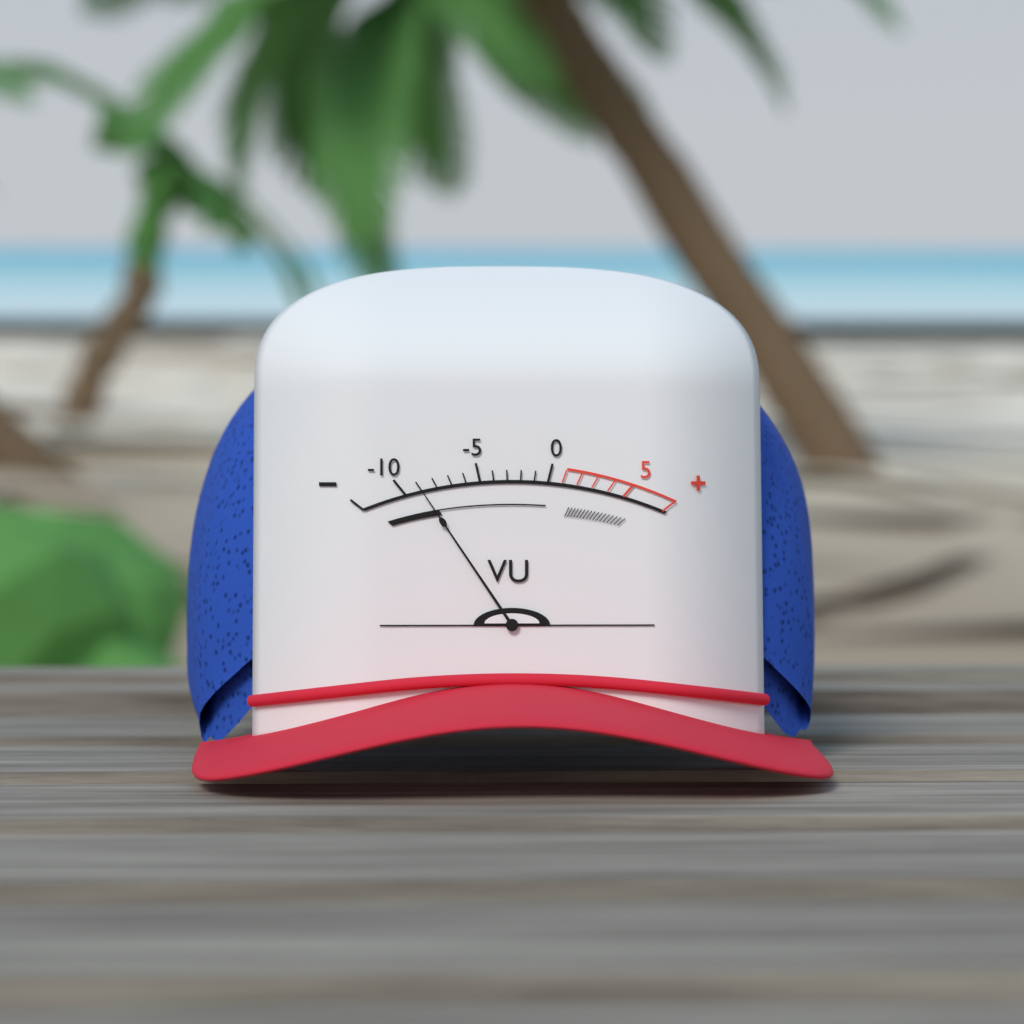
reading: -9 VU
